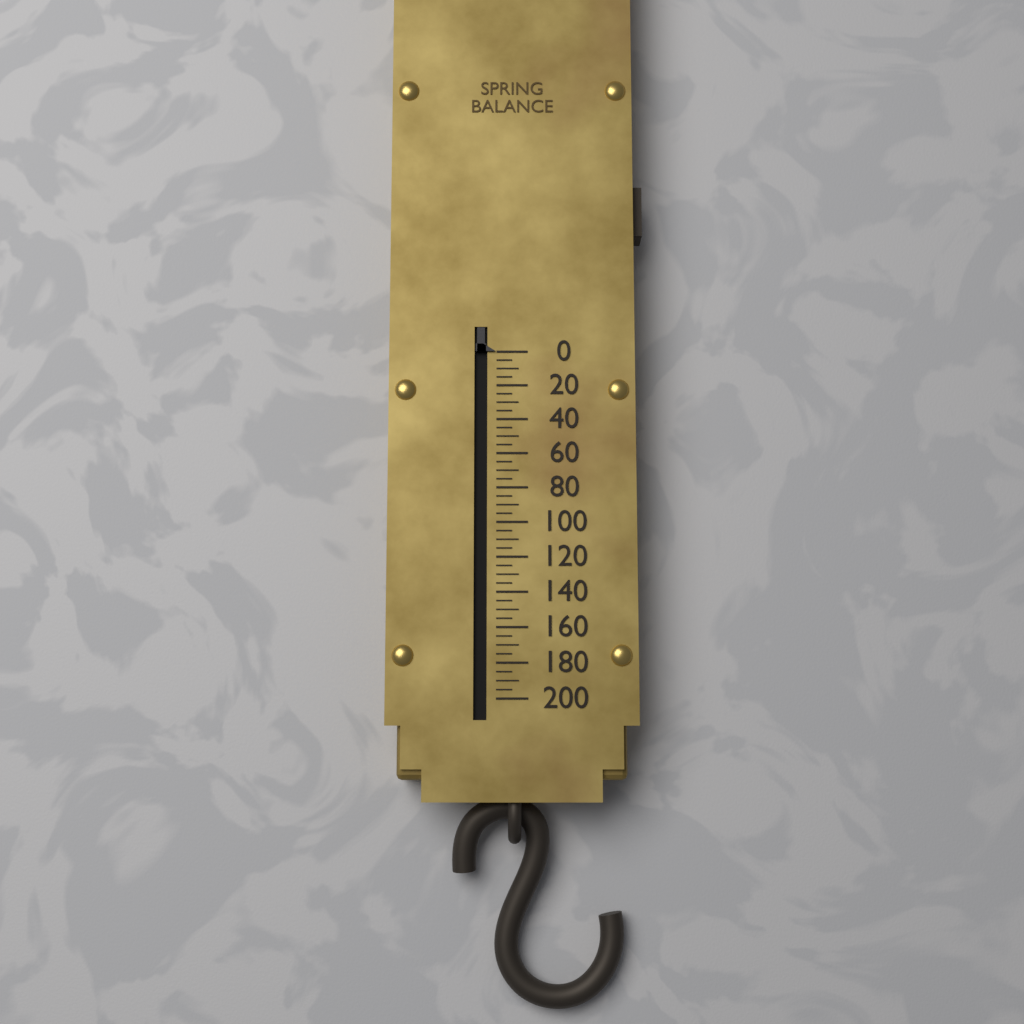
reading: 0 (no unit)
